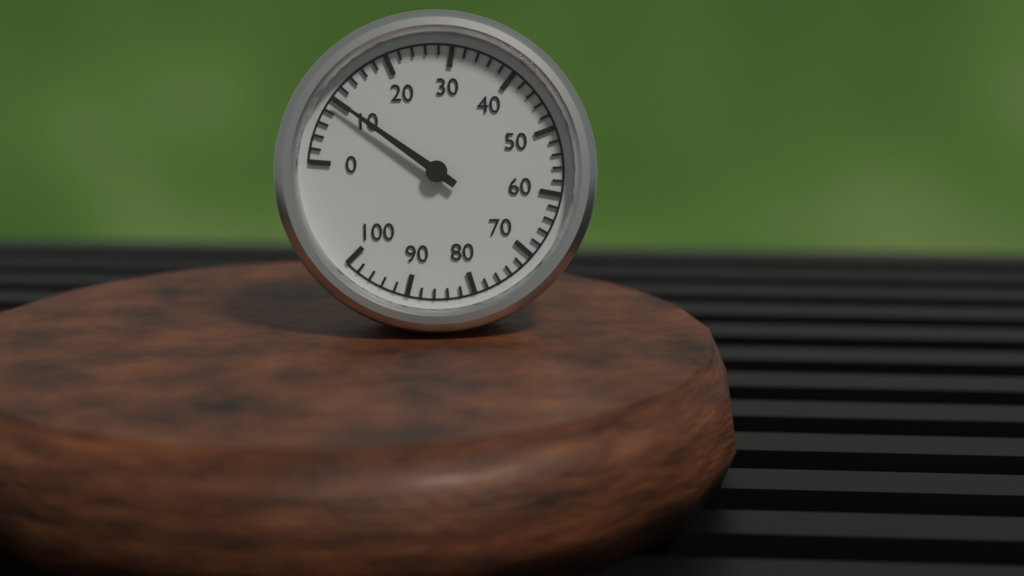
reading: 10 (no unit)
